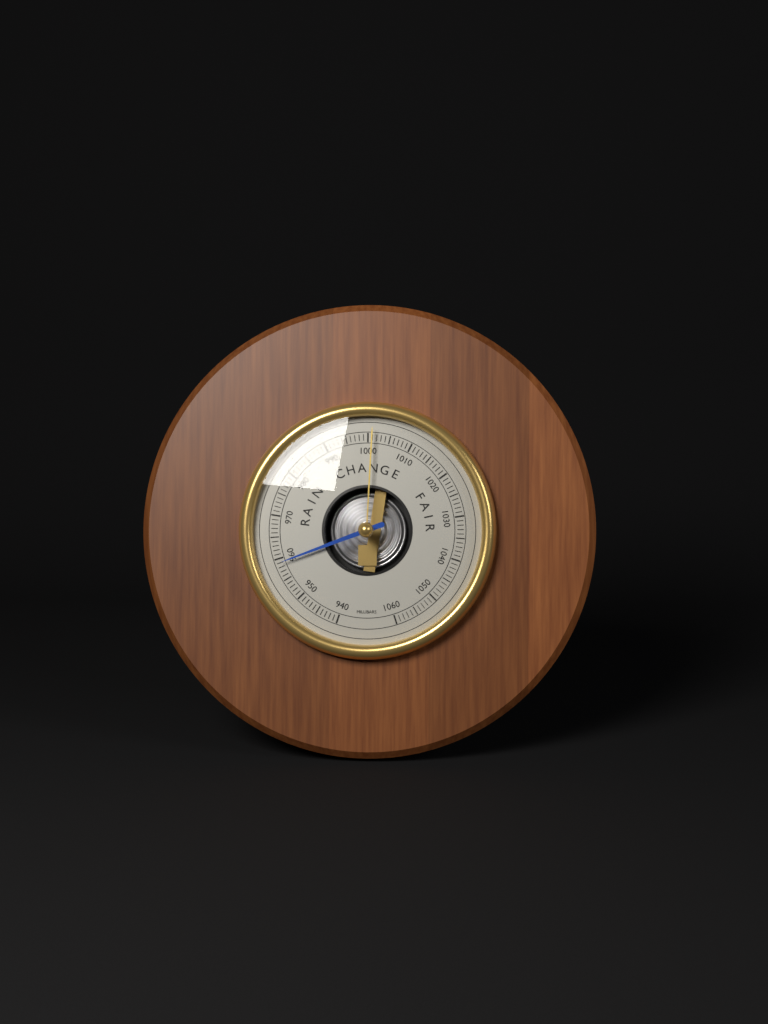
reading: 959 mbar
